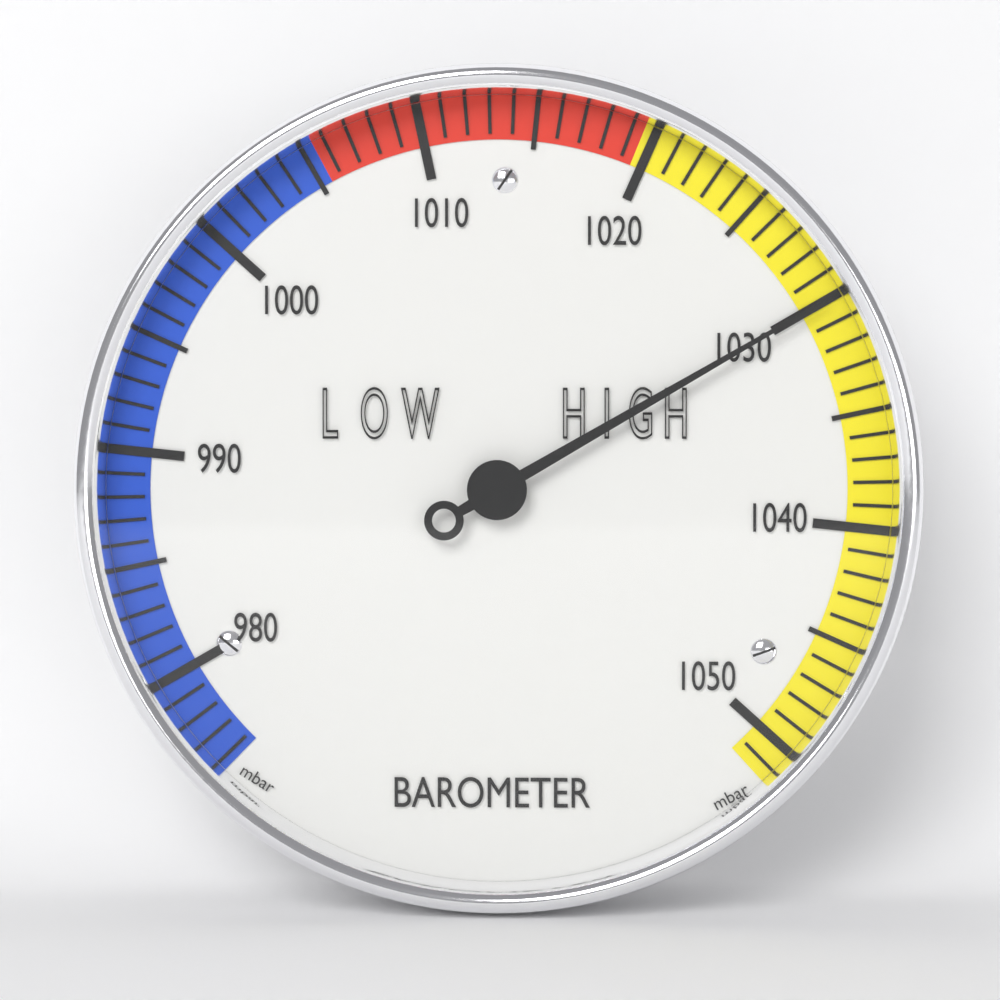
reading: 1030 mbar
